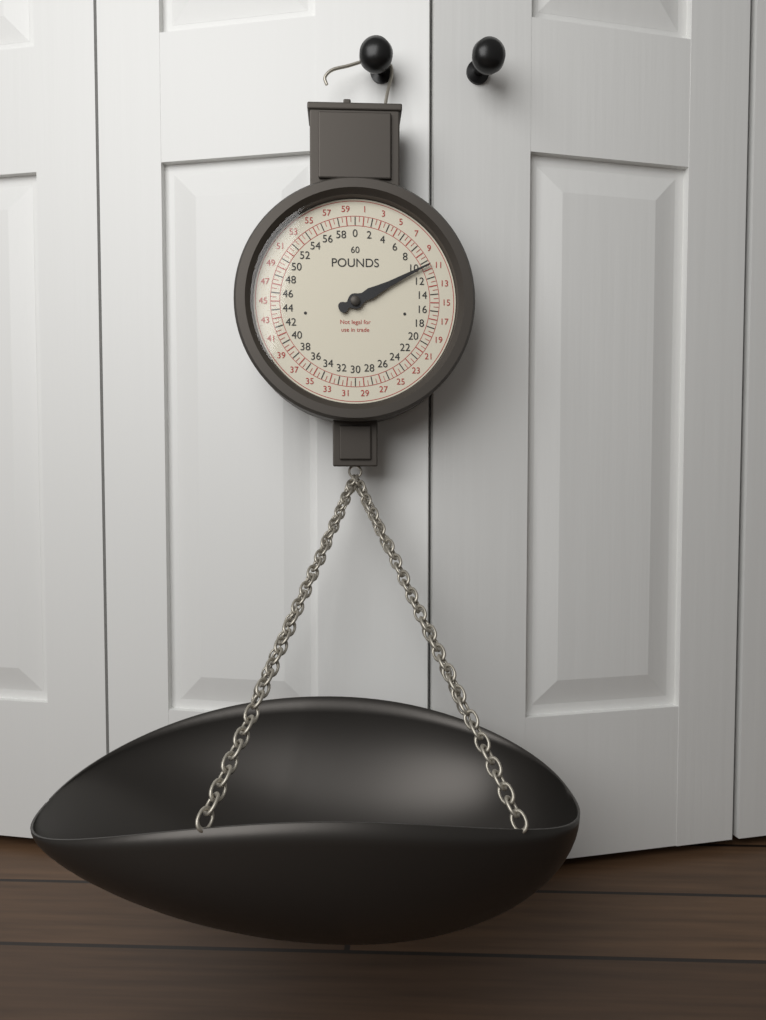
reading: 10.5 lb
